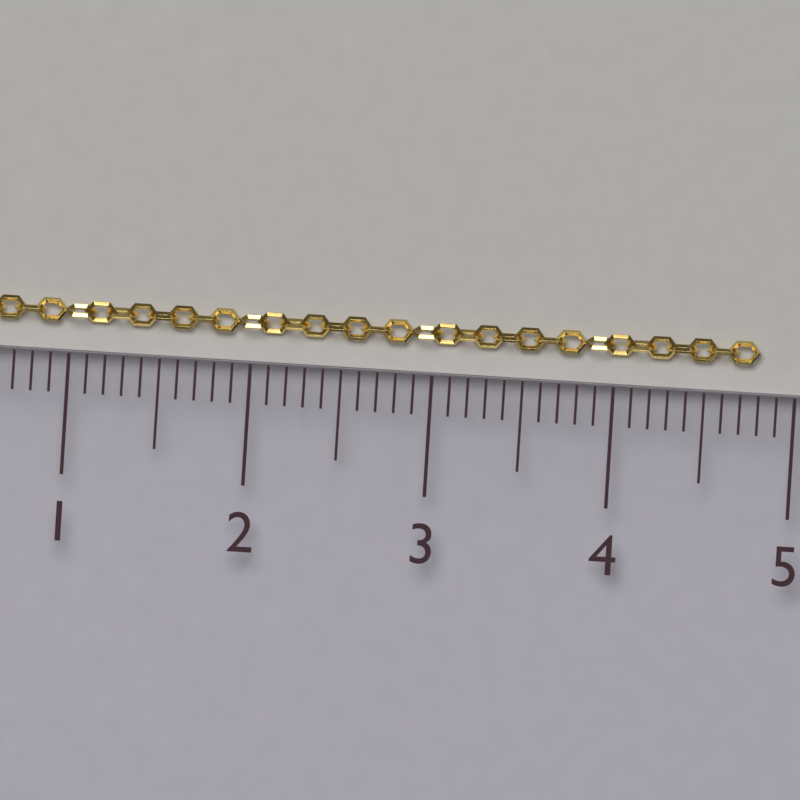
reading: 4.8 cm
